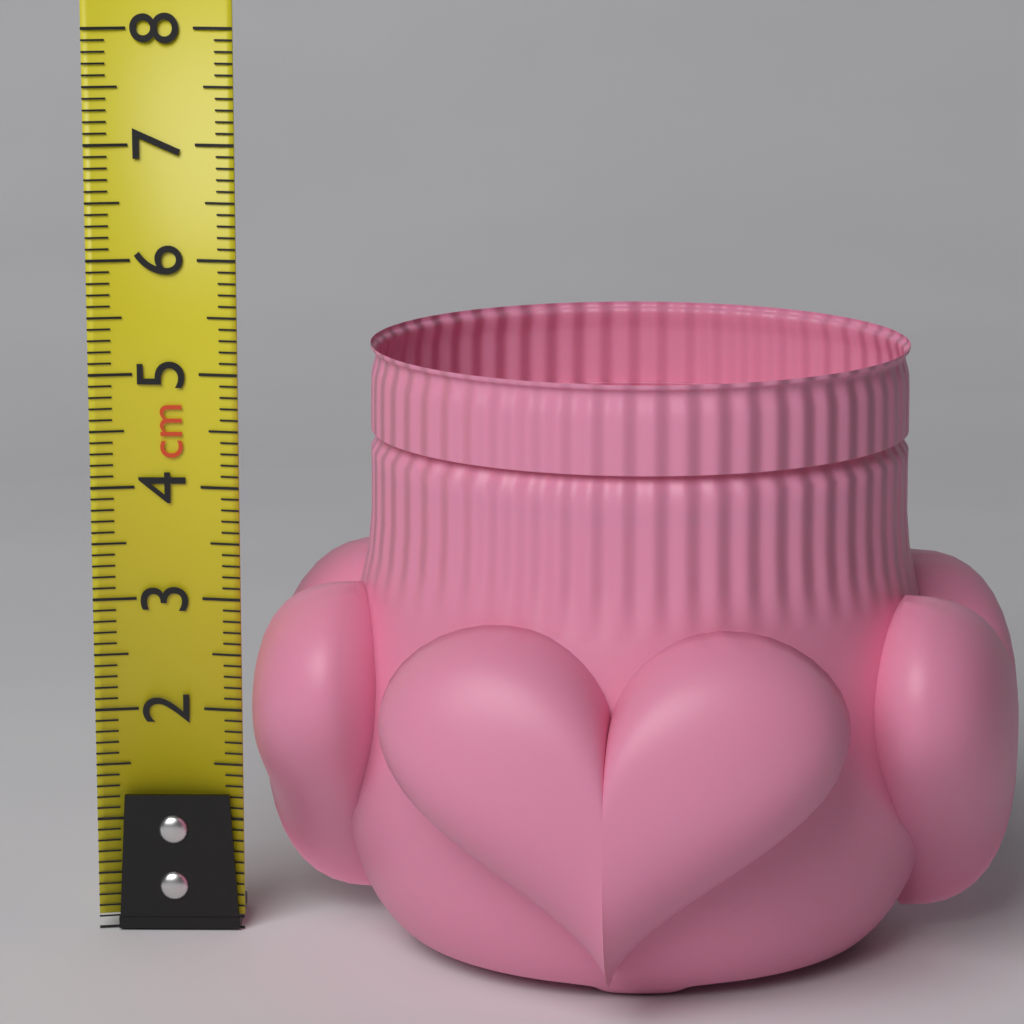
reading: 5.3 cm
